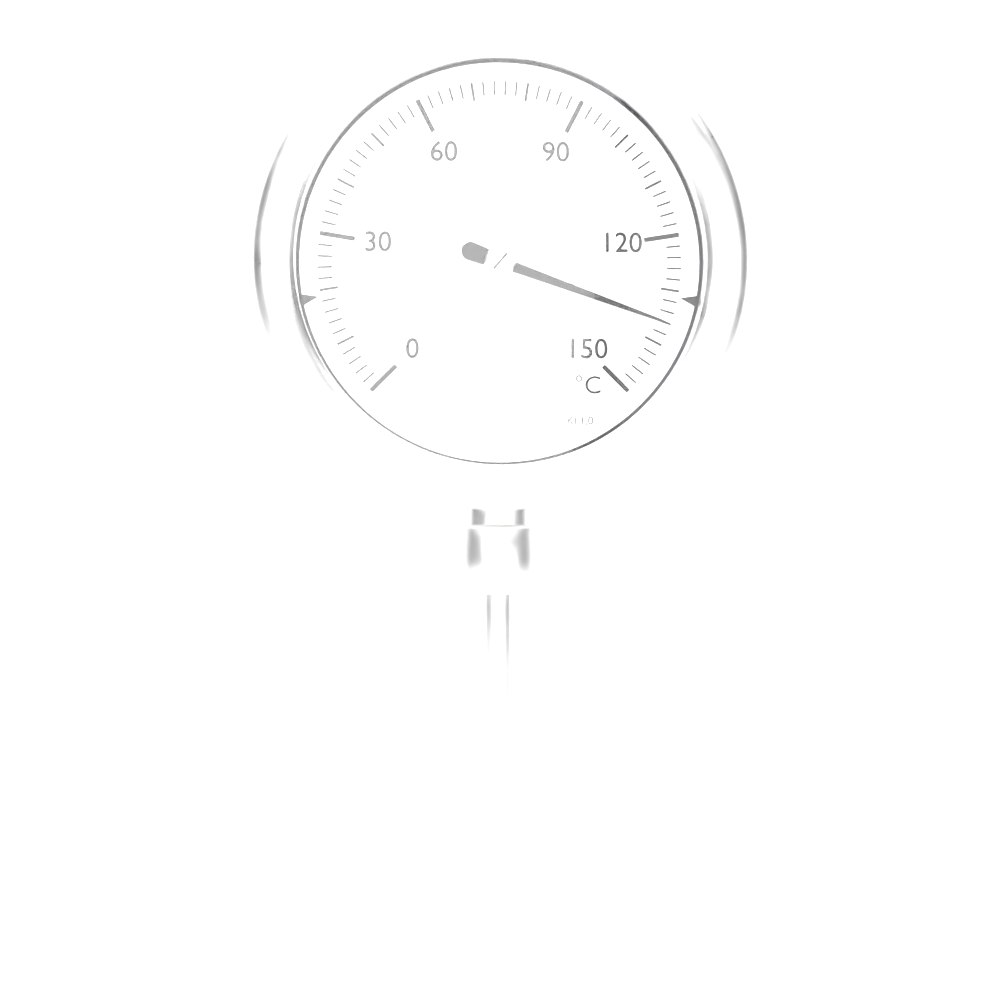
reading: 136 °C
